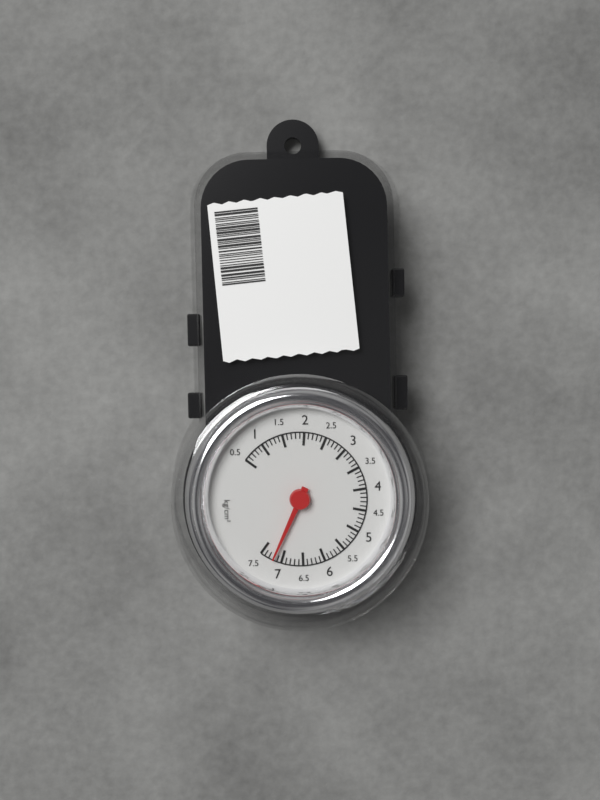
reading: 7.2 kg/cm²
